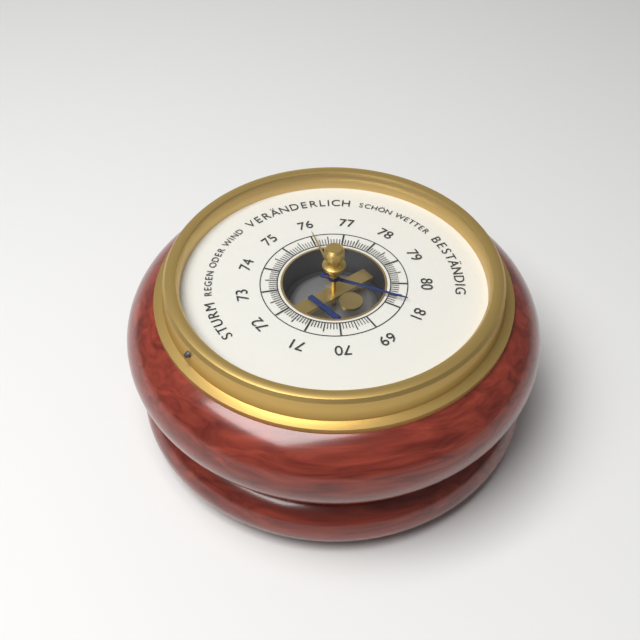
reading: 80.7 (no unit)
